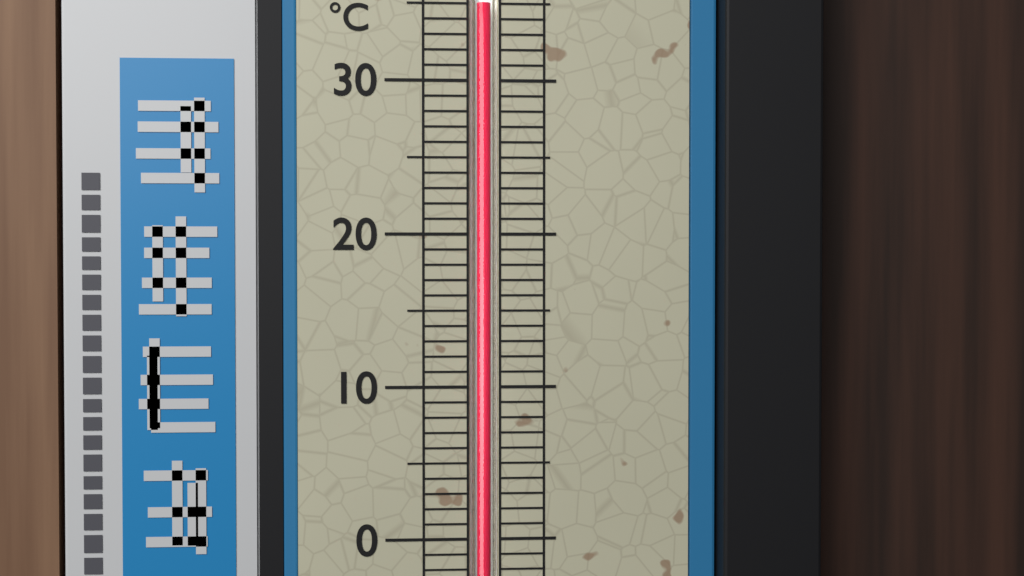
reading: 35 °C
